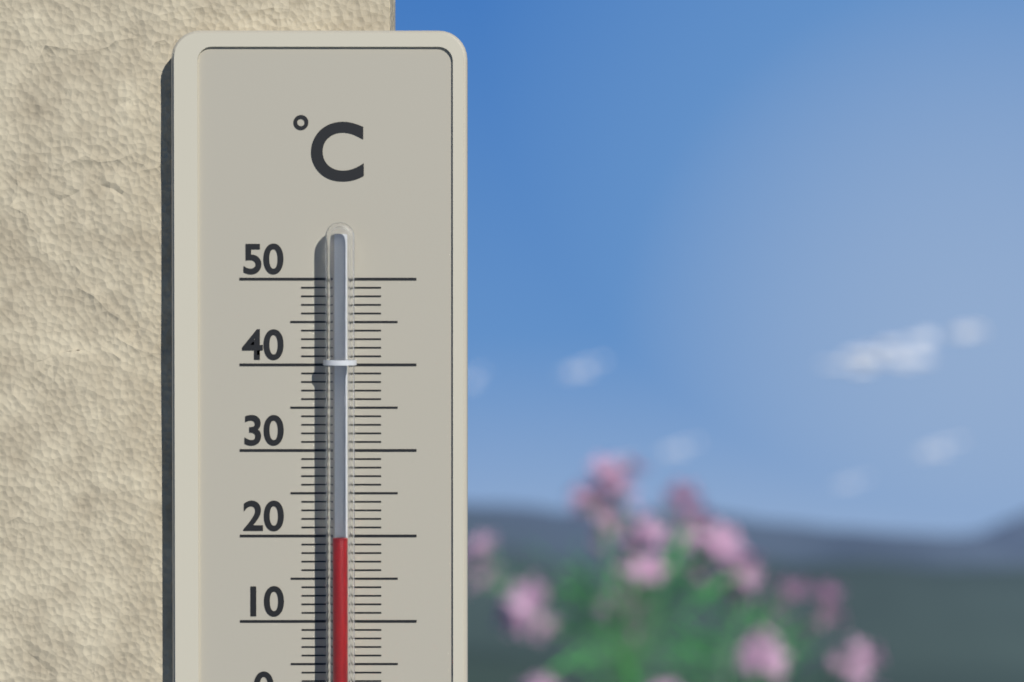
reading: 20 °C
